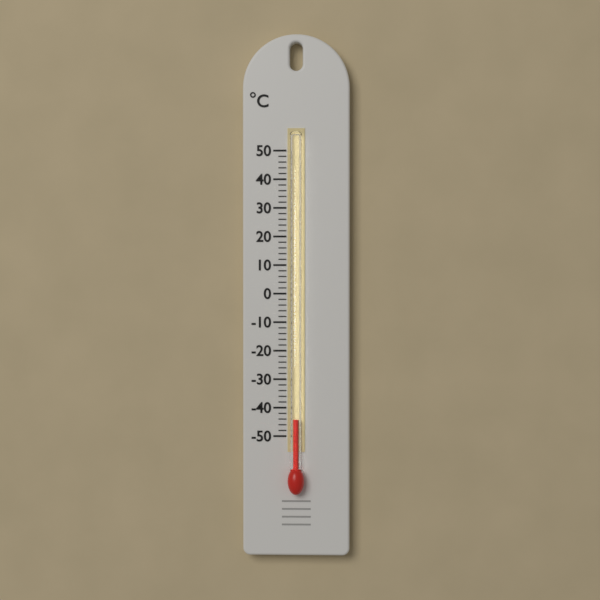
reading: -44 °C
